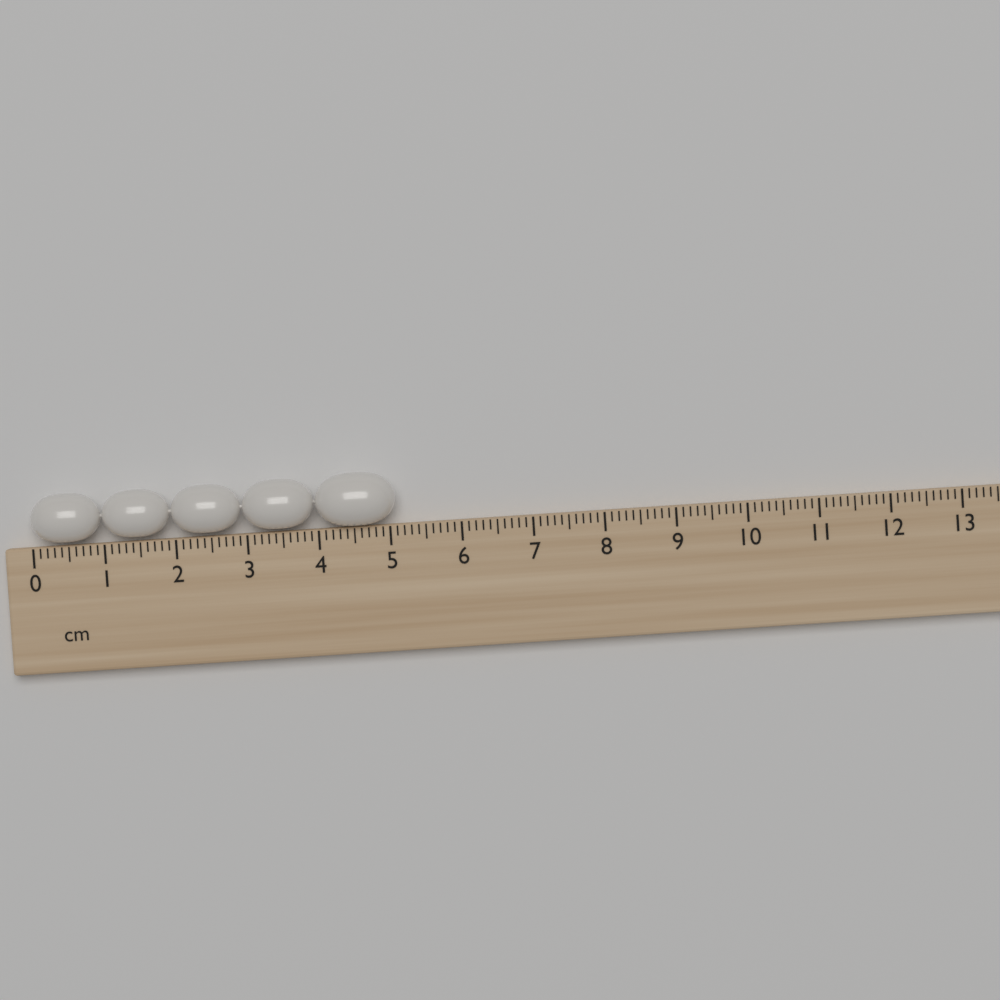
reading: 5.1 cm
